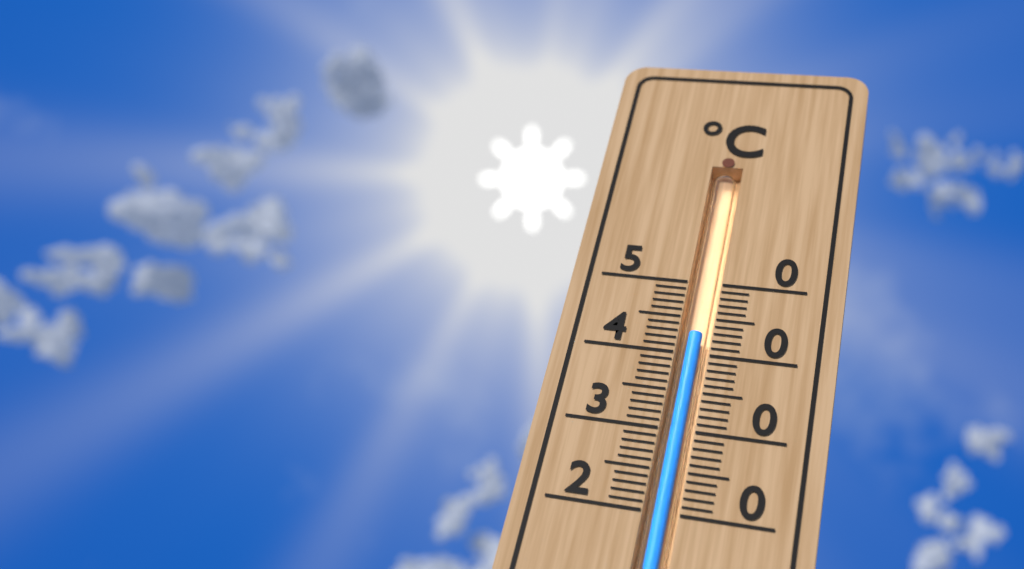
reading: 43 °C
